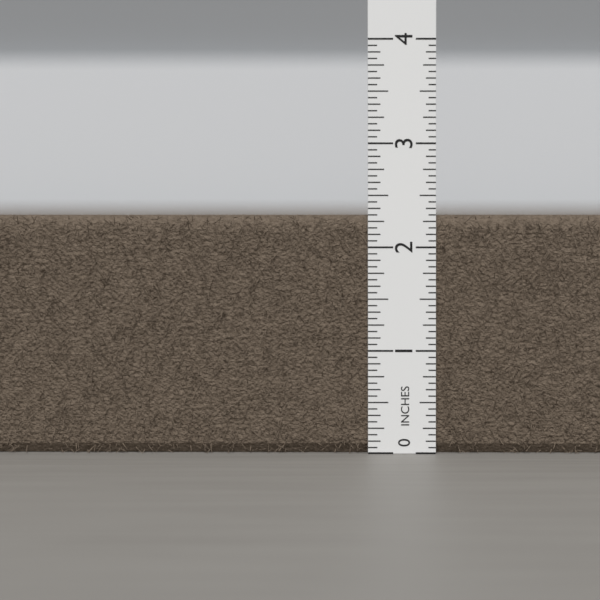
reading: 2.3125 in
